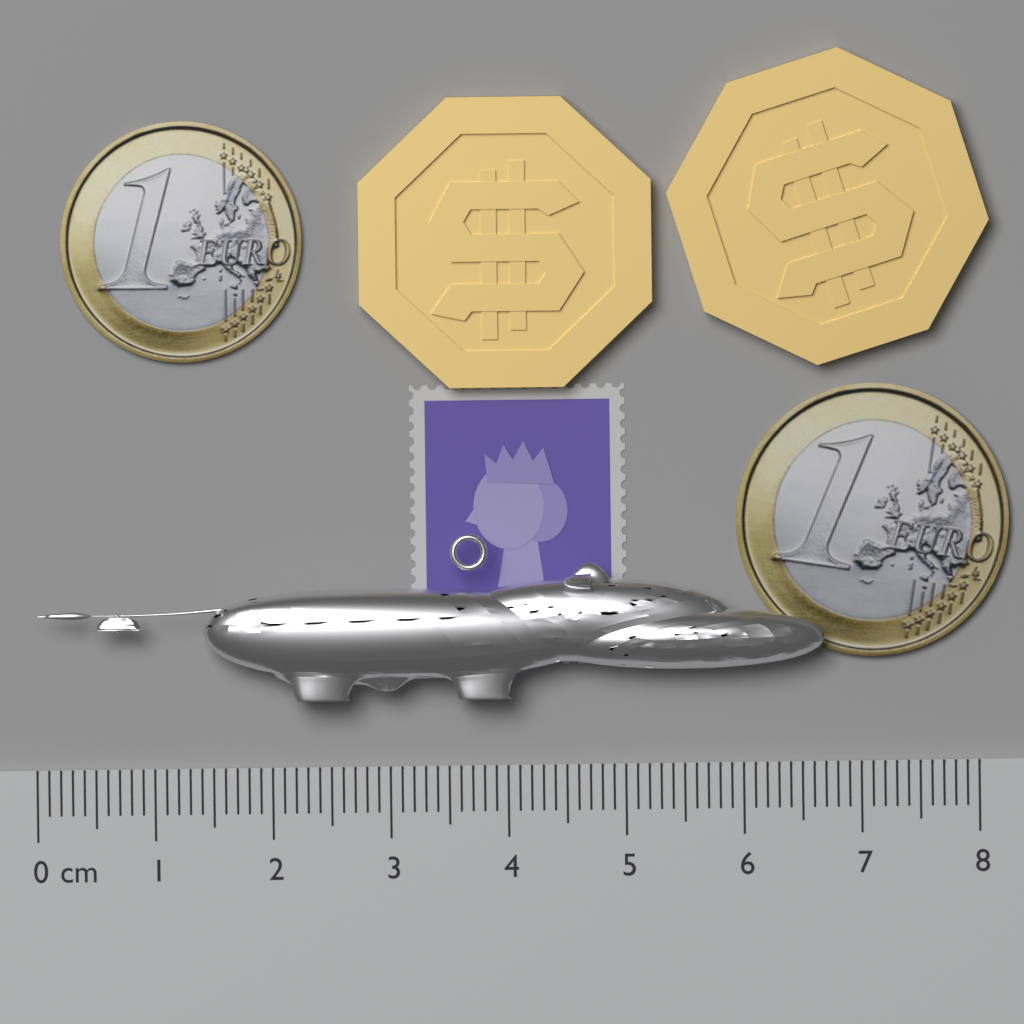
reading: 6.7 cm
